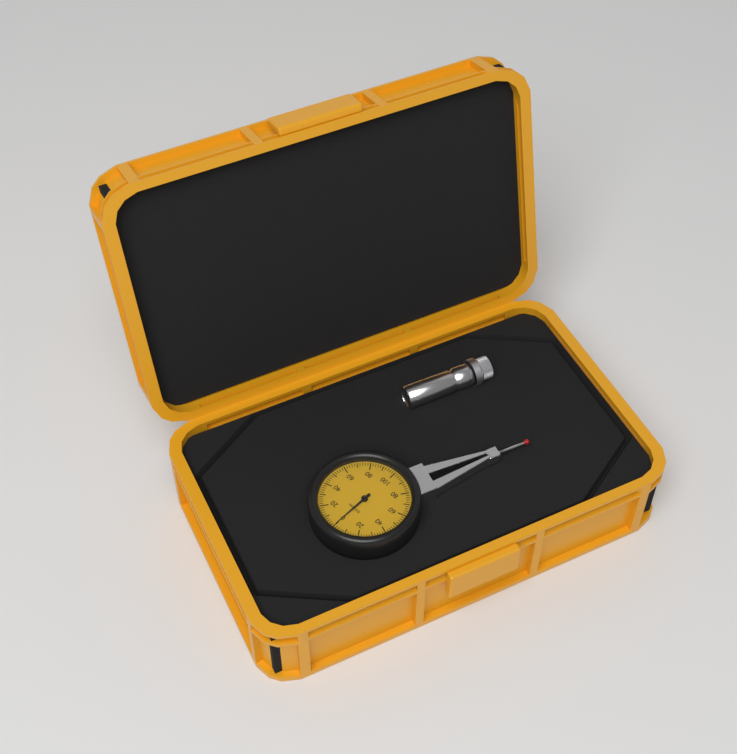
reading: 0 mm
